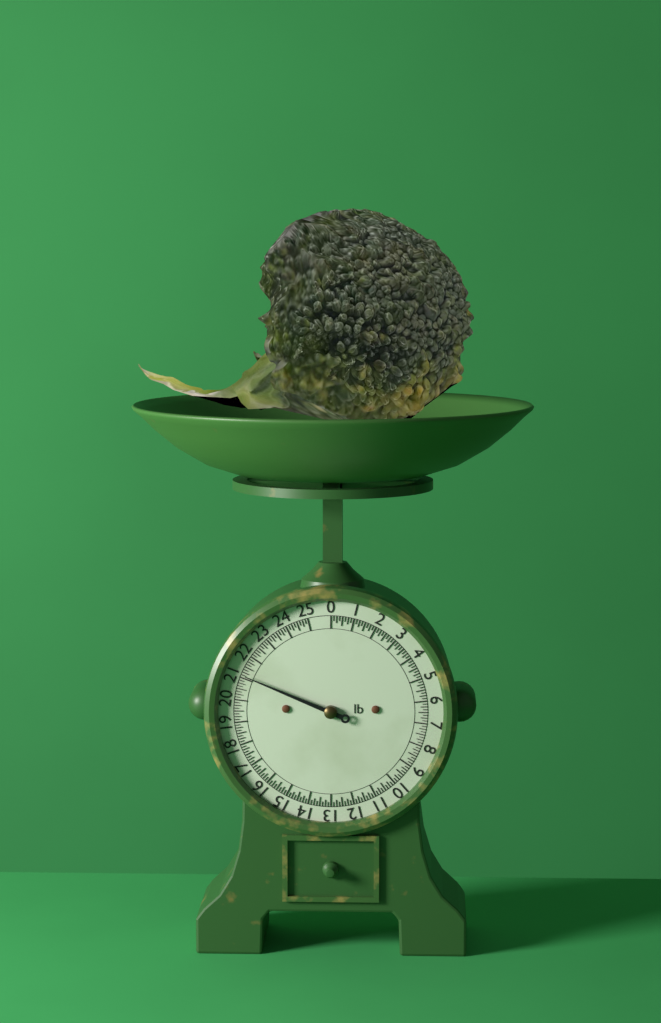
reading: 21.125 lb
